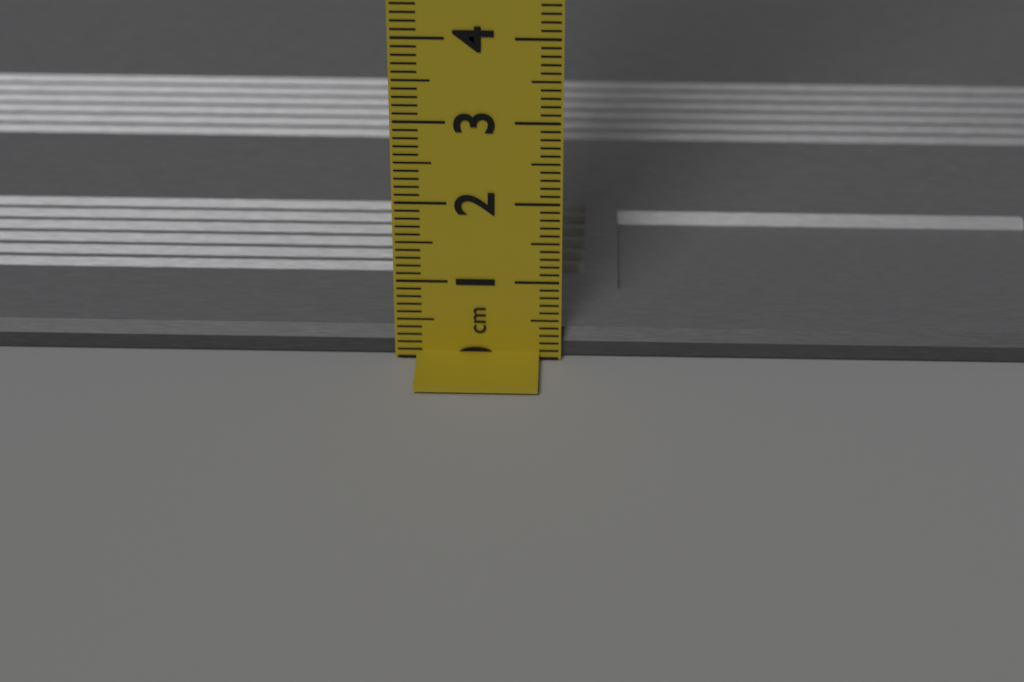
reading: 0.3 cm
